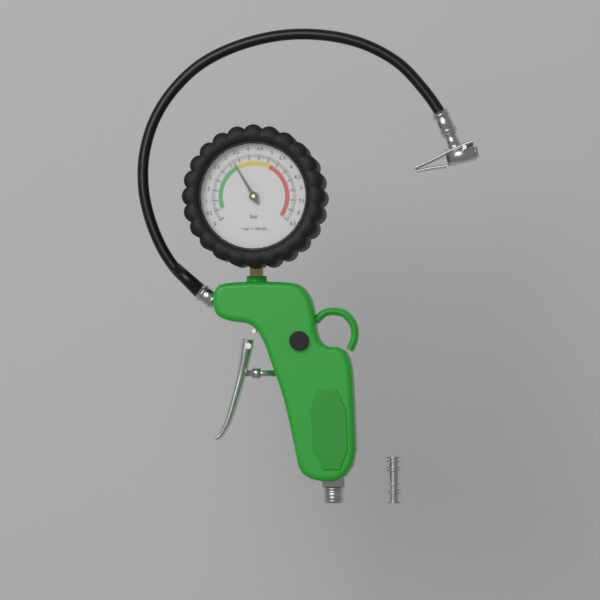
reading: 3.2 bar
